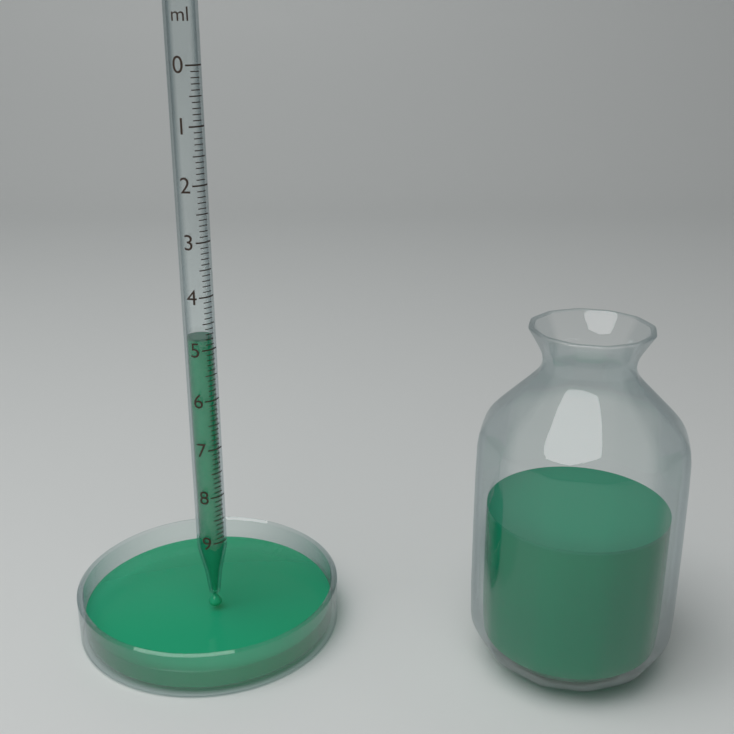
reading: 4.8 ml
